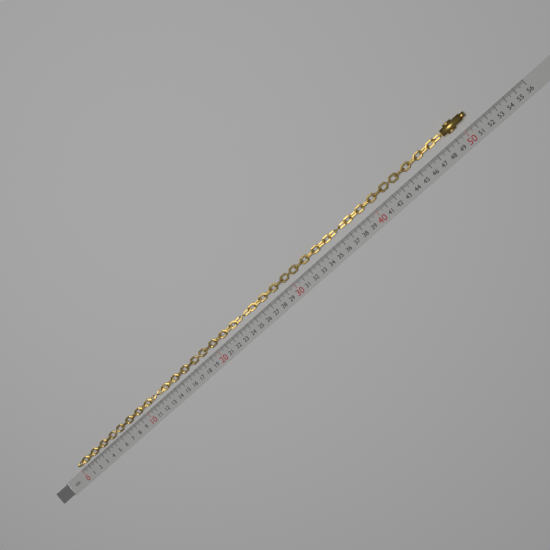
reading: 50.9 cm
